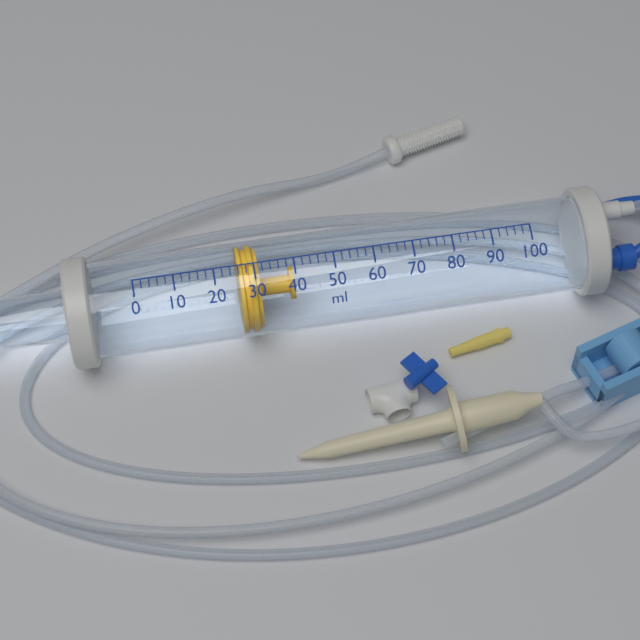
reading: 26 ml
